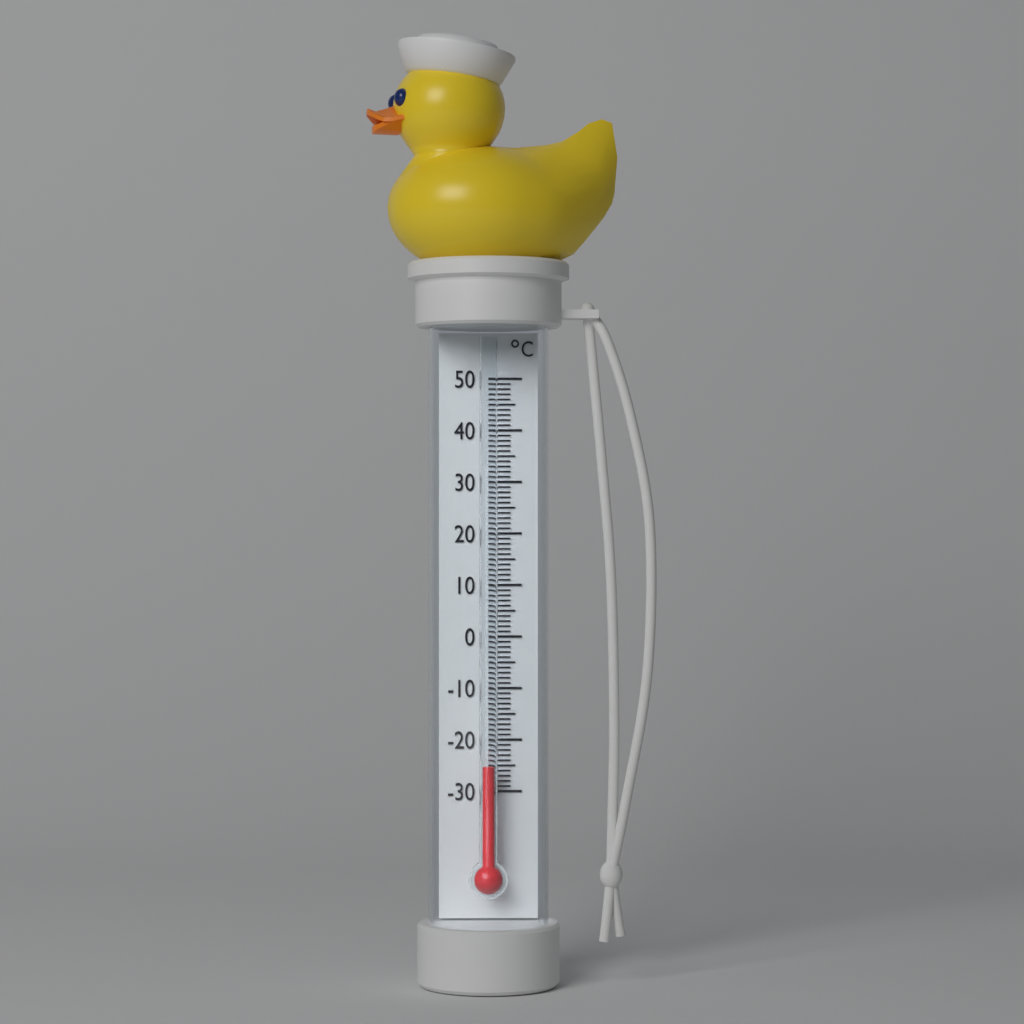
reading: -25 °C
